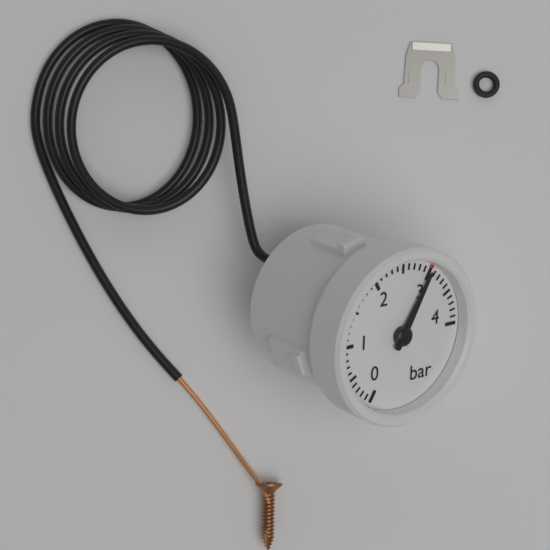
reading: 3.0 bar
